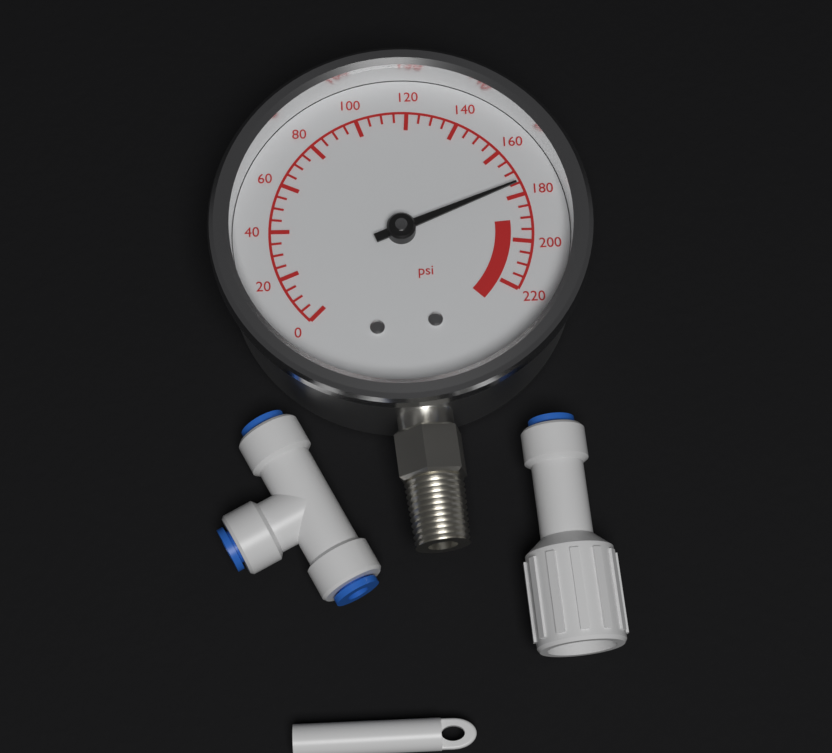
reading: 175 psi
